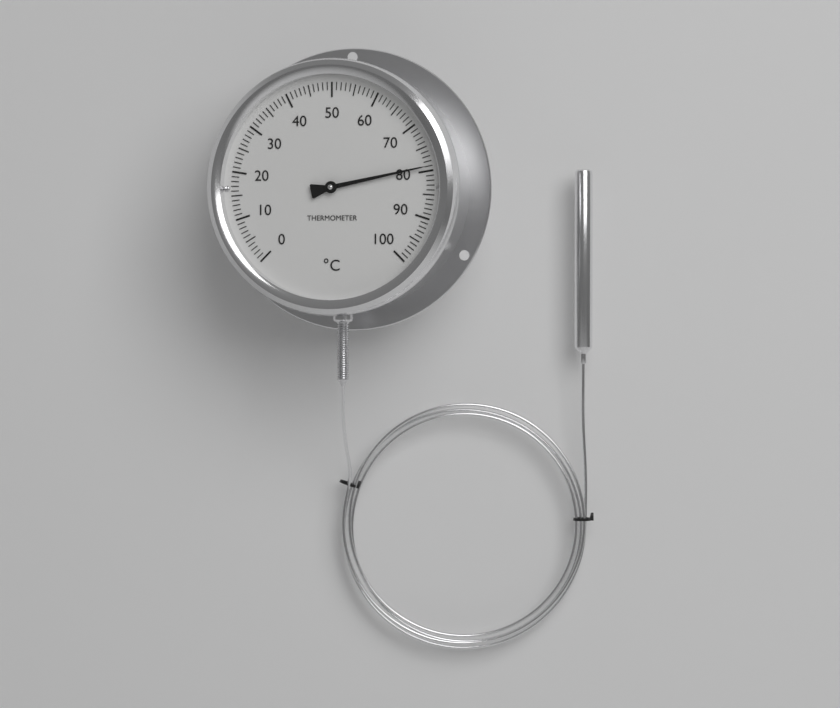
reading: 79 °C
